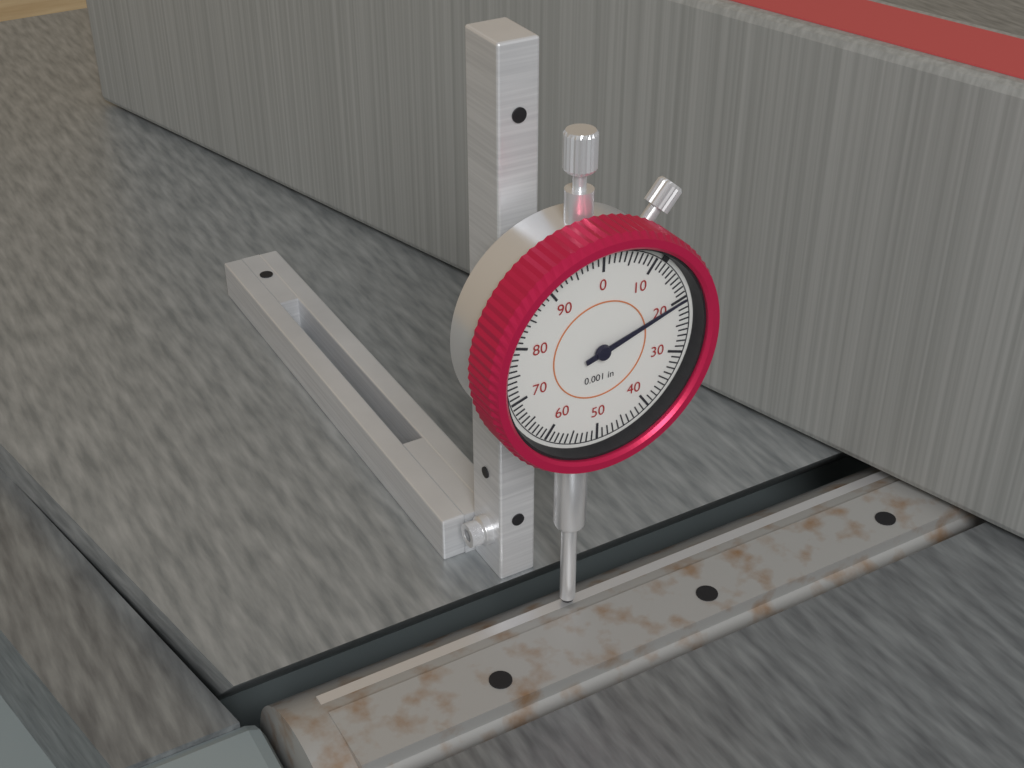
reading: 0.020 in
